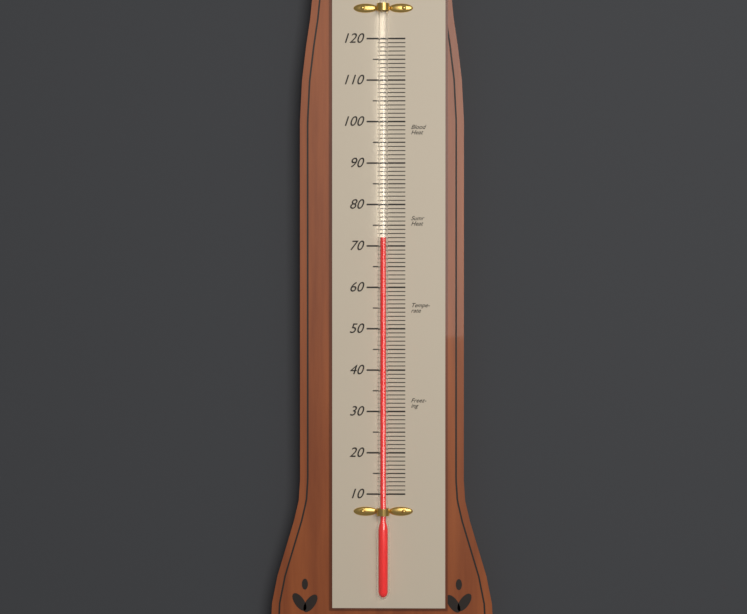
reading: 72 (no unit)
